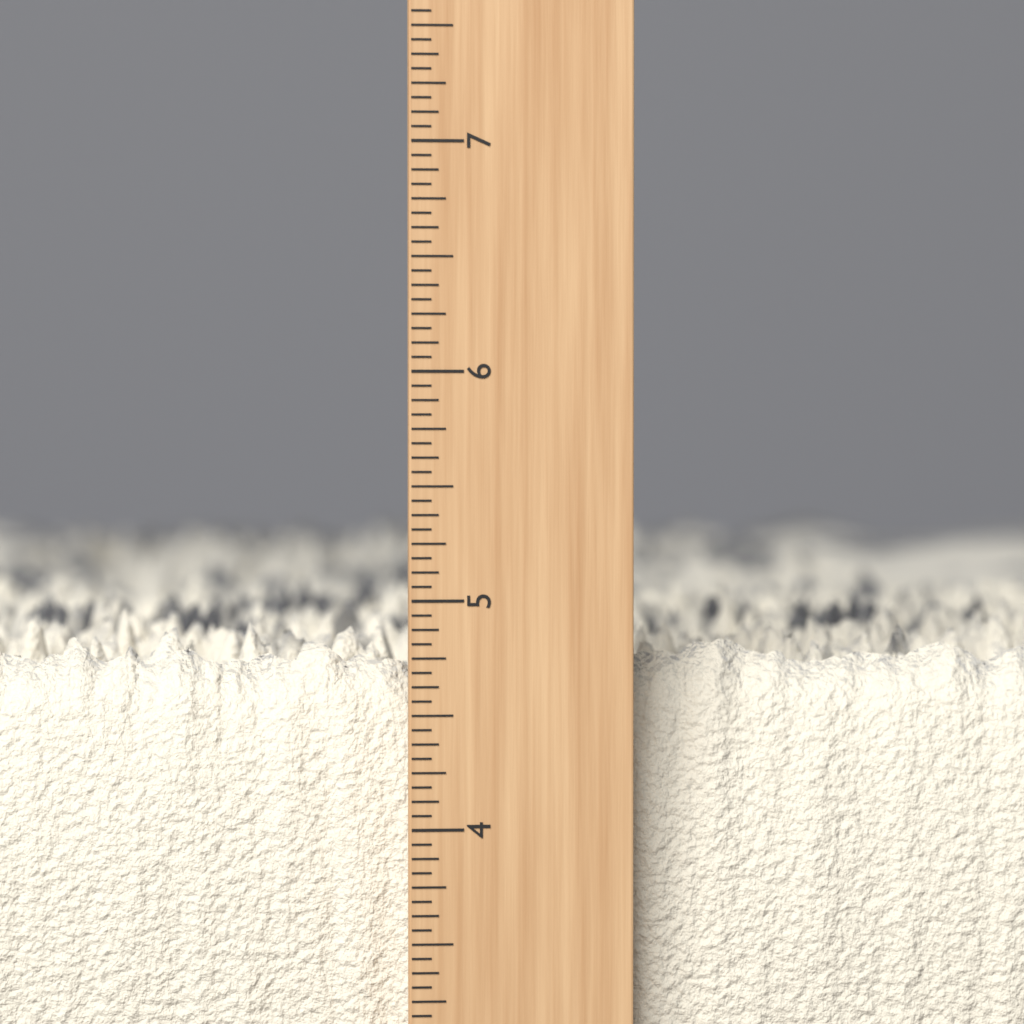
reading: 4.8750 inch
